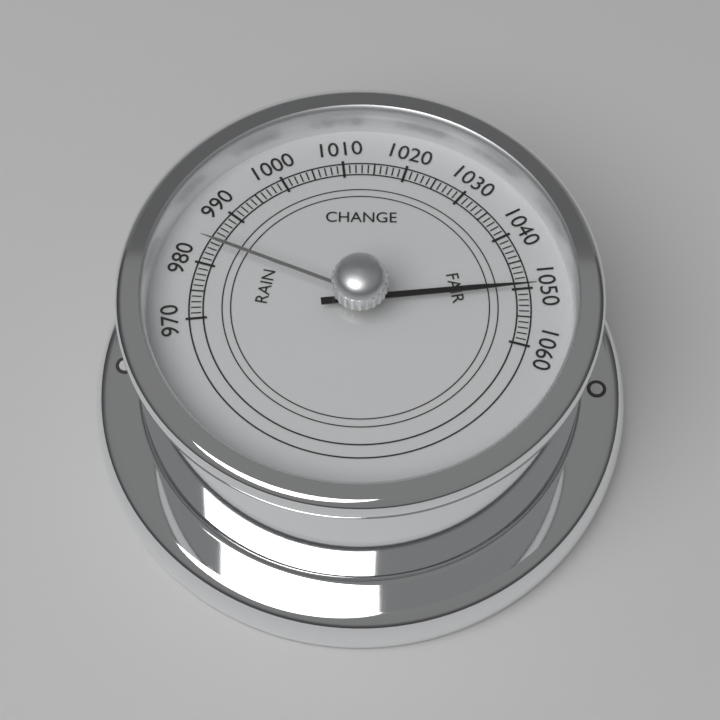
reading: 1050 (no unit)
